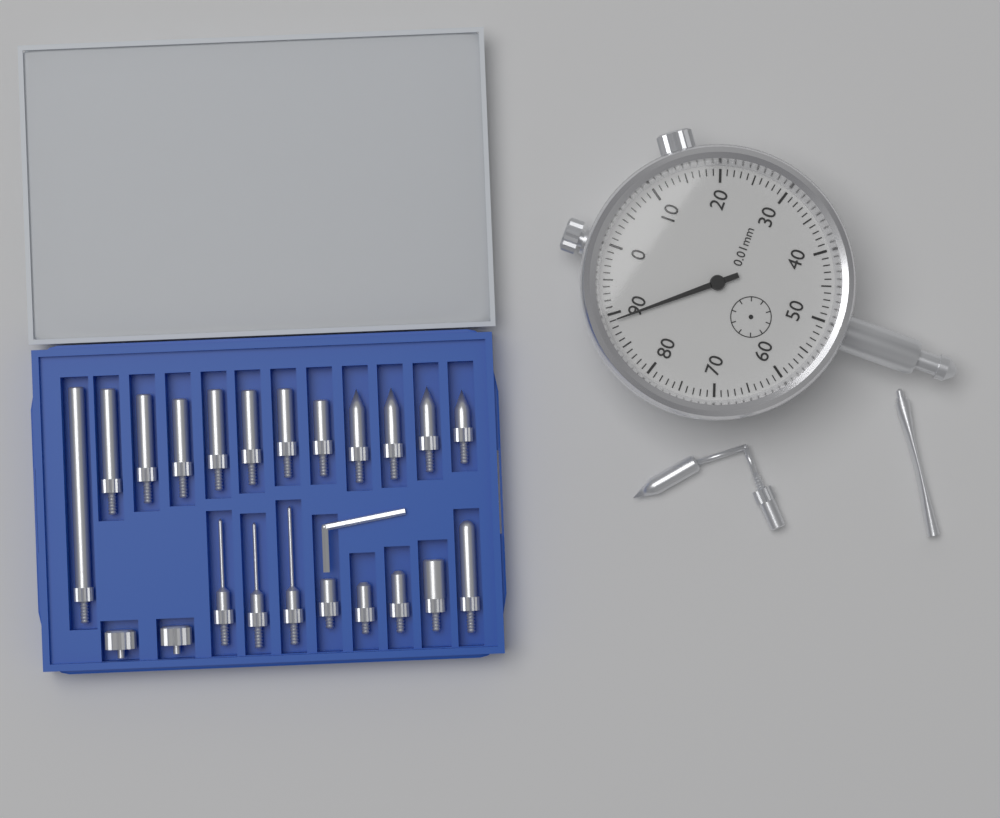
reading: 0.89 mm
